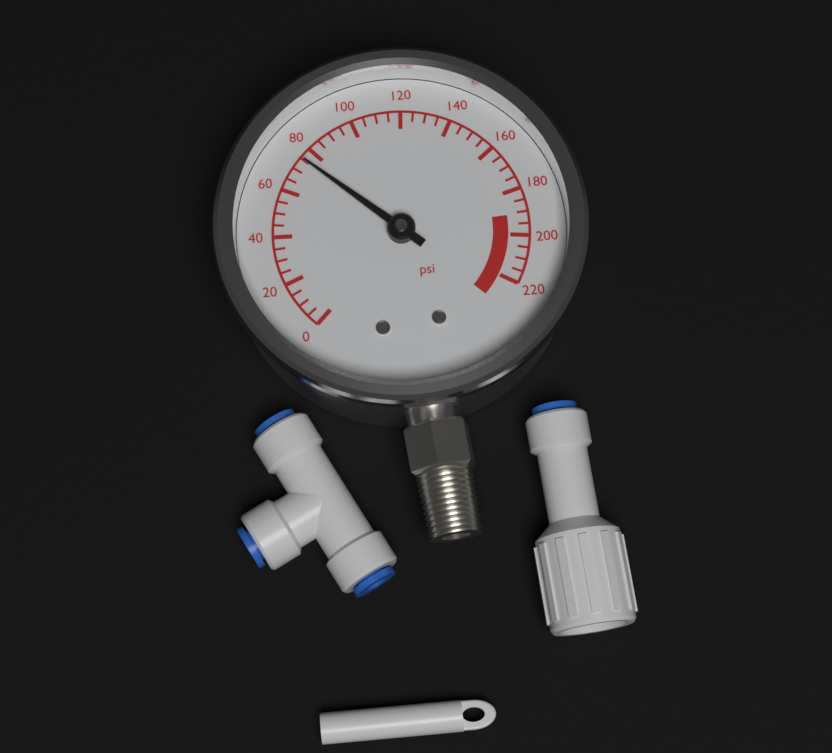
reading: 75 psi
